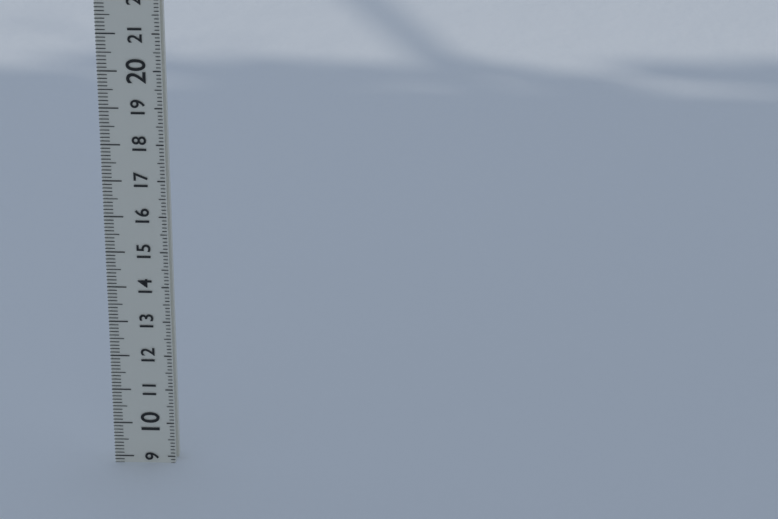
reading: 8.8 (no unit)
